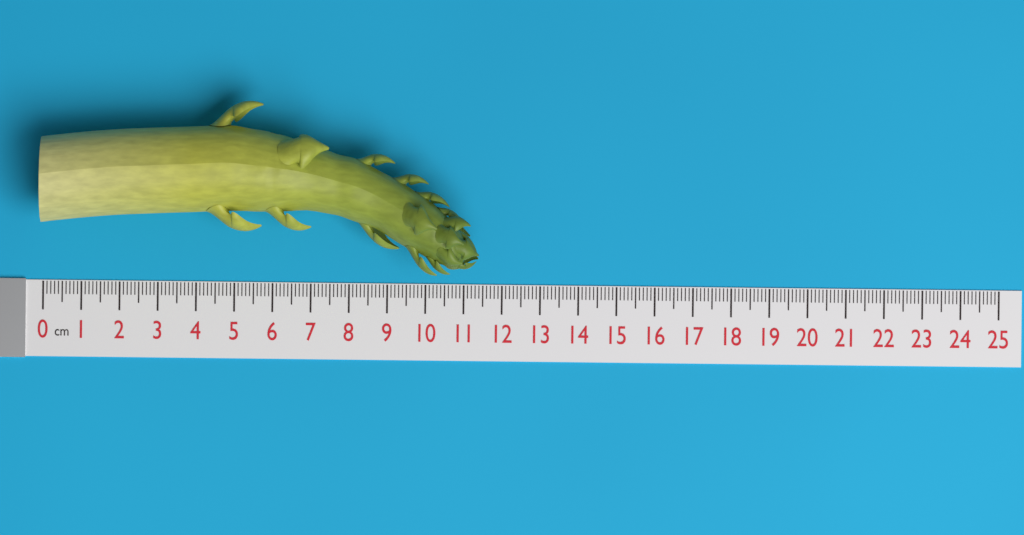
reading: 11.4 cm
